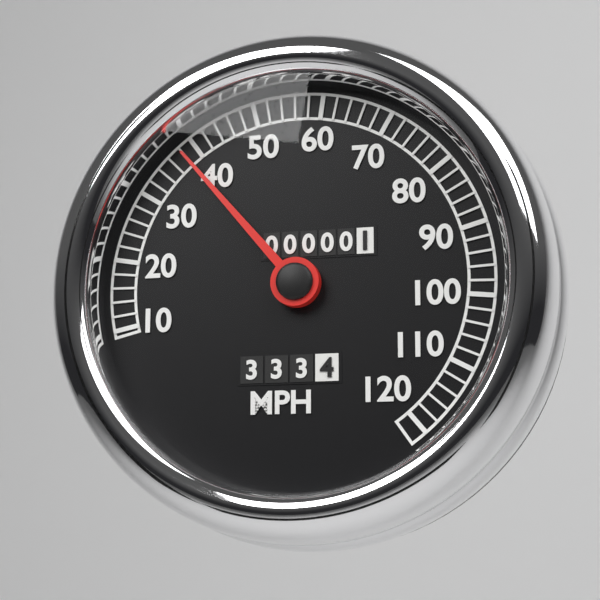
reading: 38 MPH
